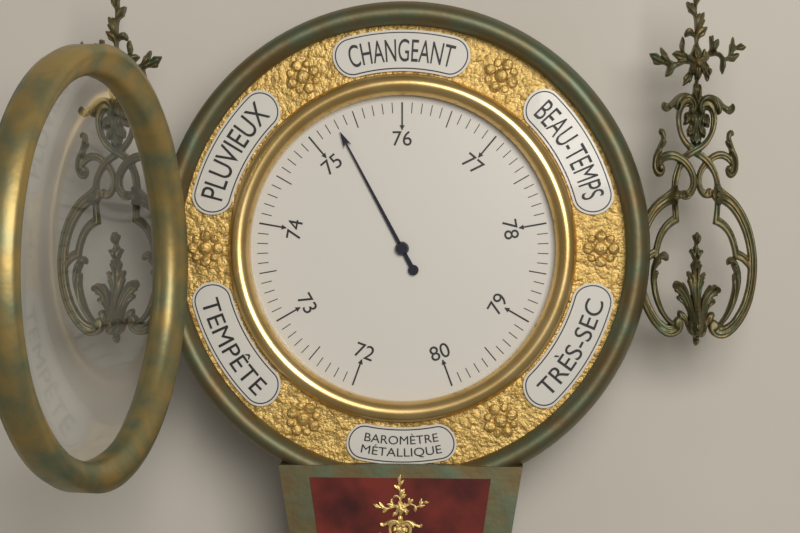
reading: 75.3 (no unit)
